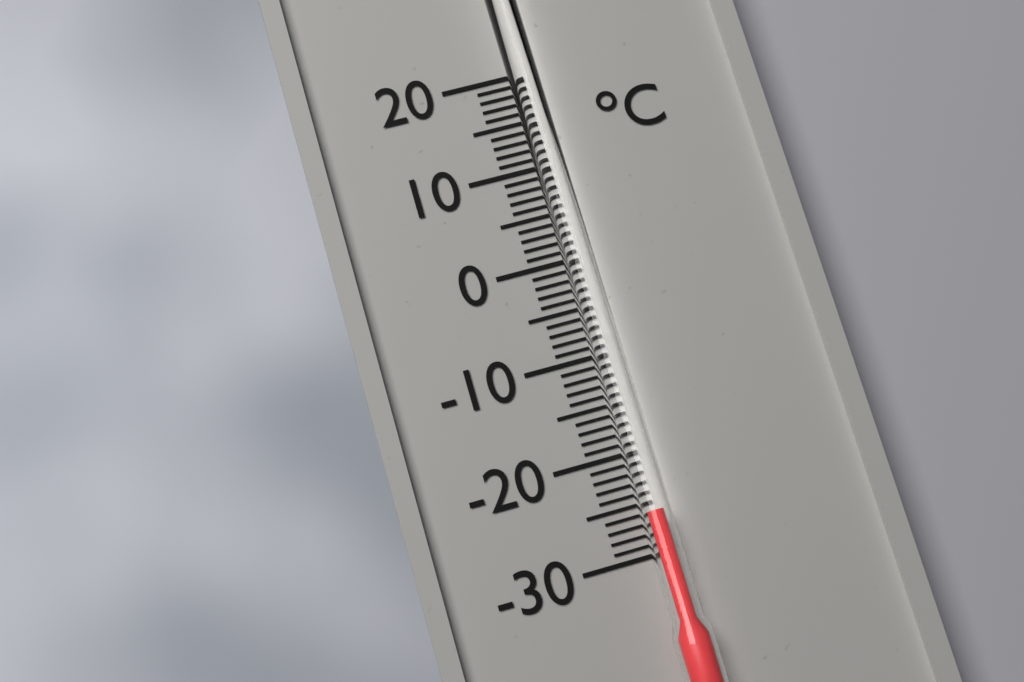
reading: -26 °C
